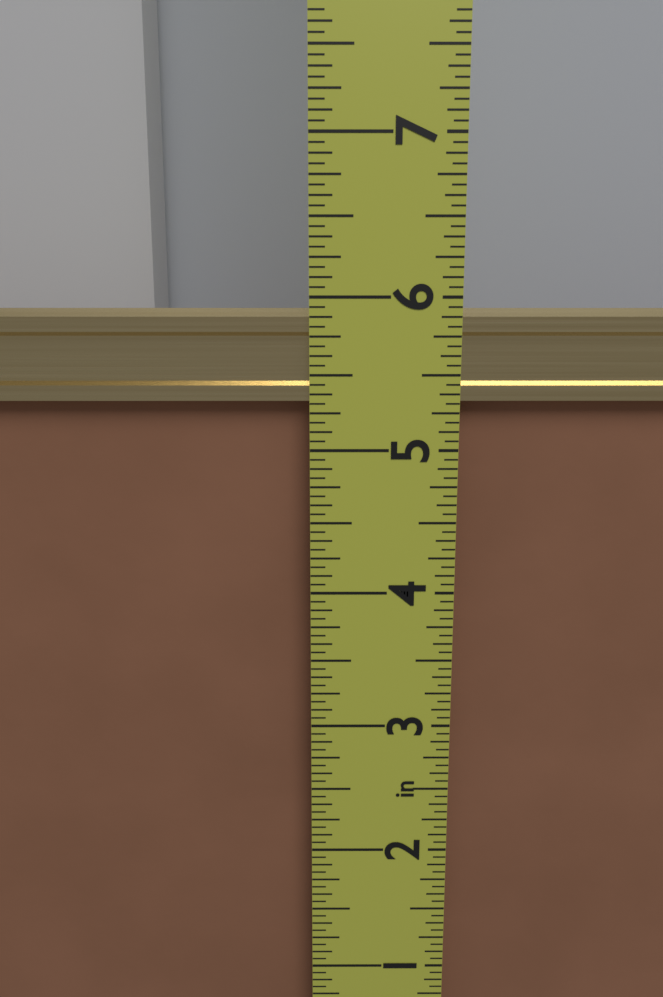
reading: 5.9375 in
